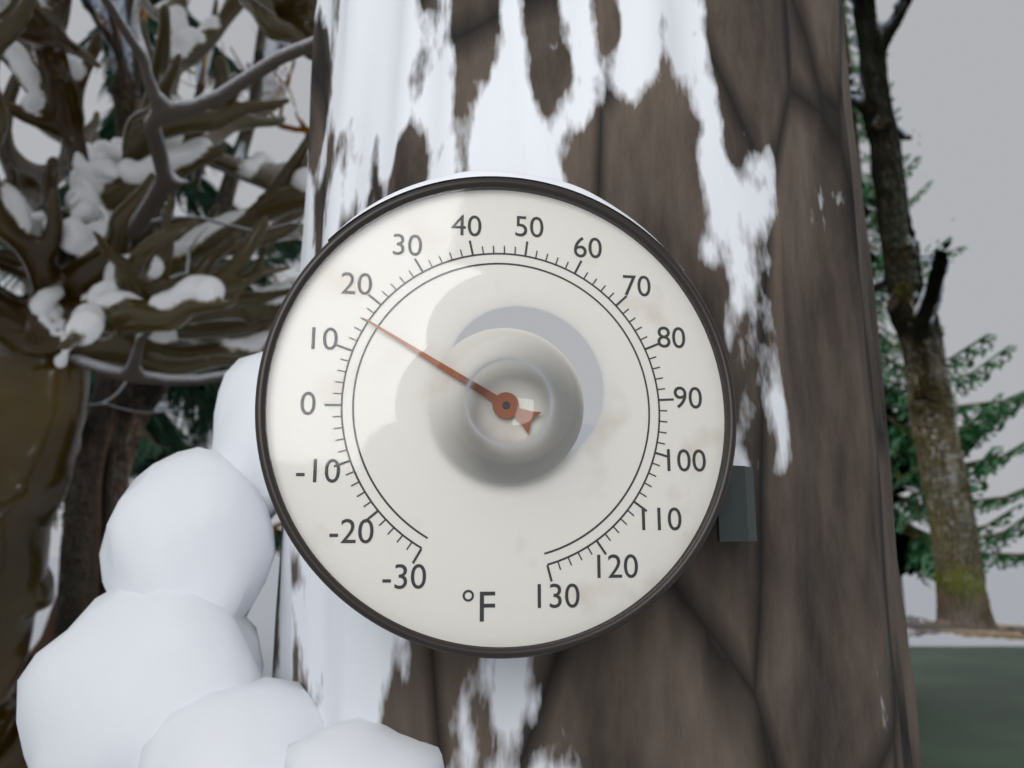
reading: 16 °F
